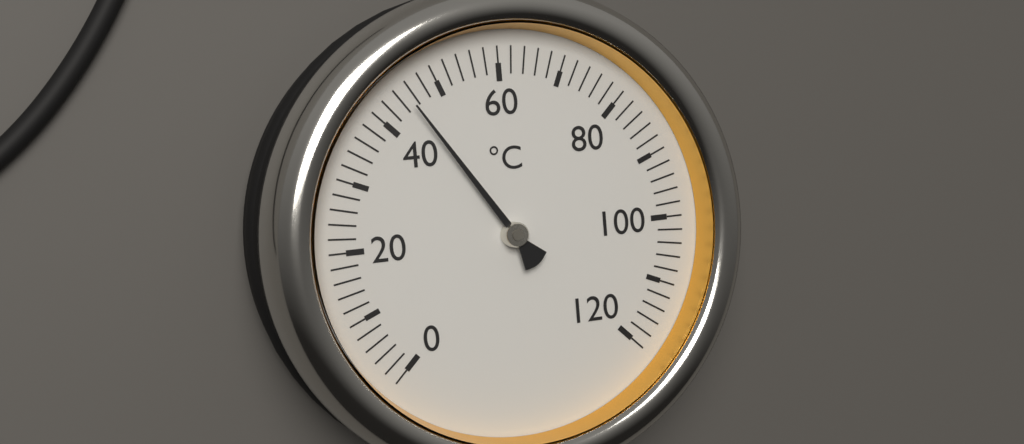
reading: 45 °C
